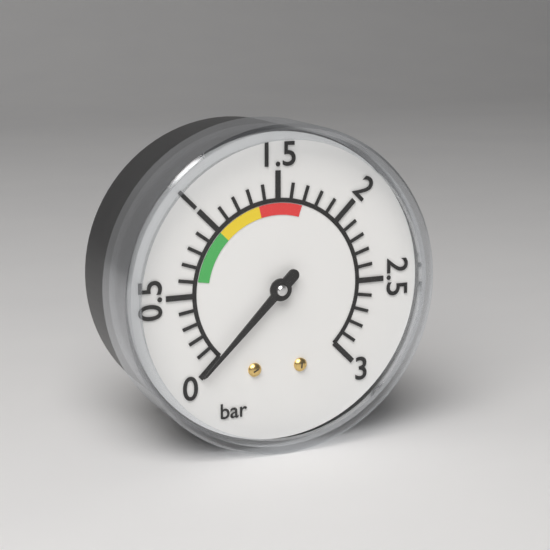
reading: 0.0 bar
